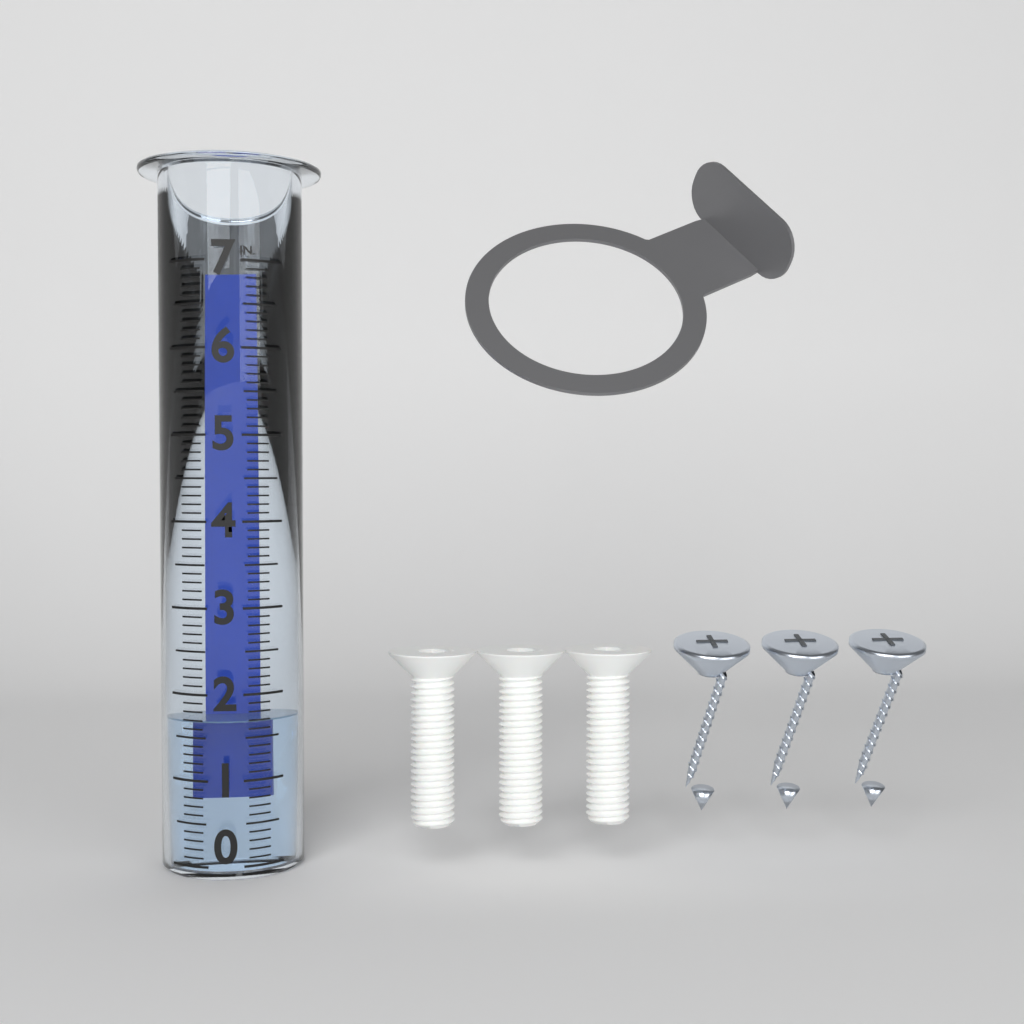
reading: 1.7 in
